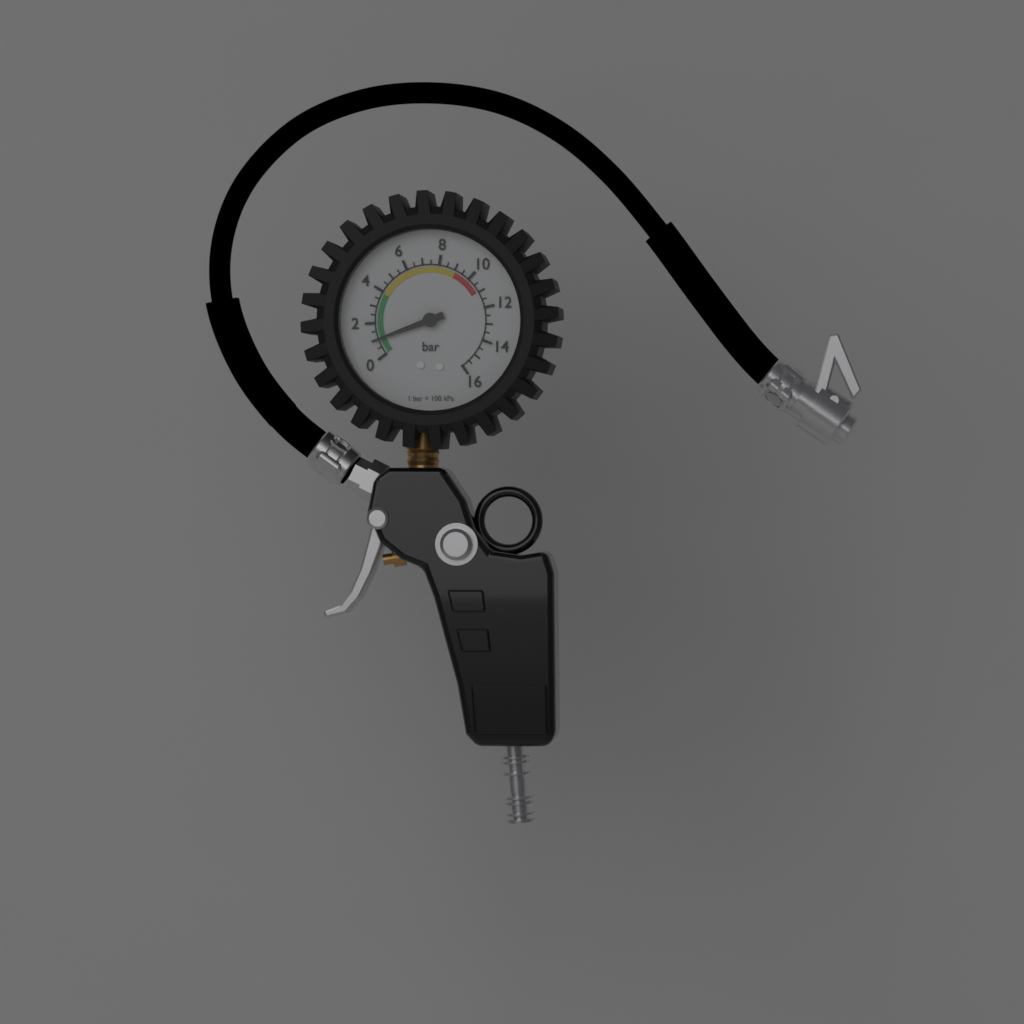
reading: 1.0 bar
